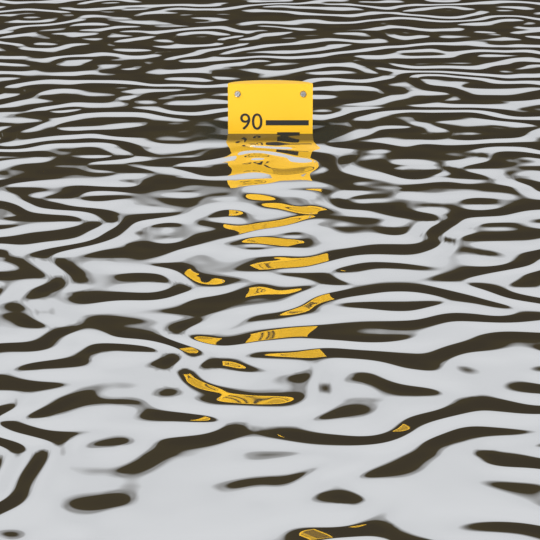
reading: 88 (no unit)
